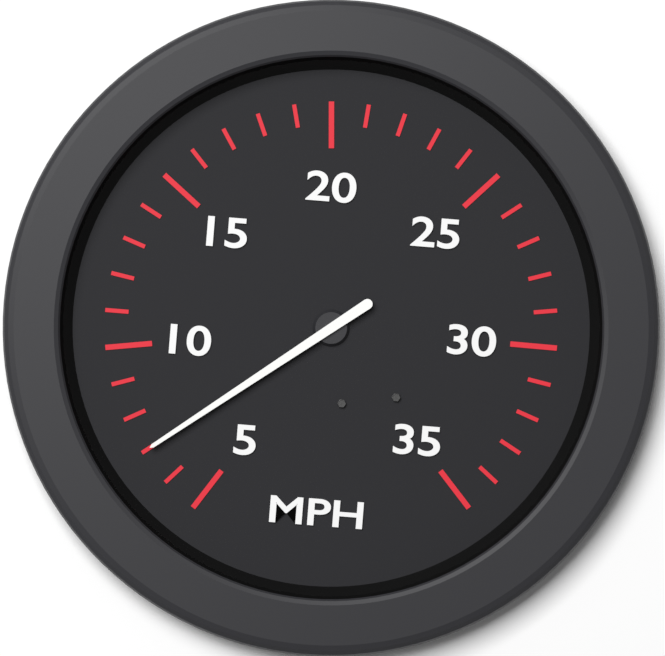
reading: 7 MPH
